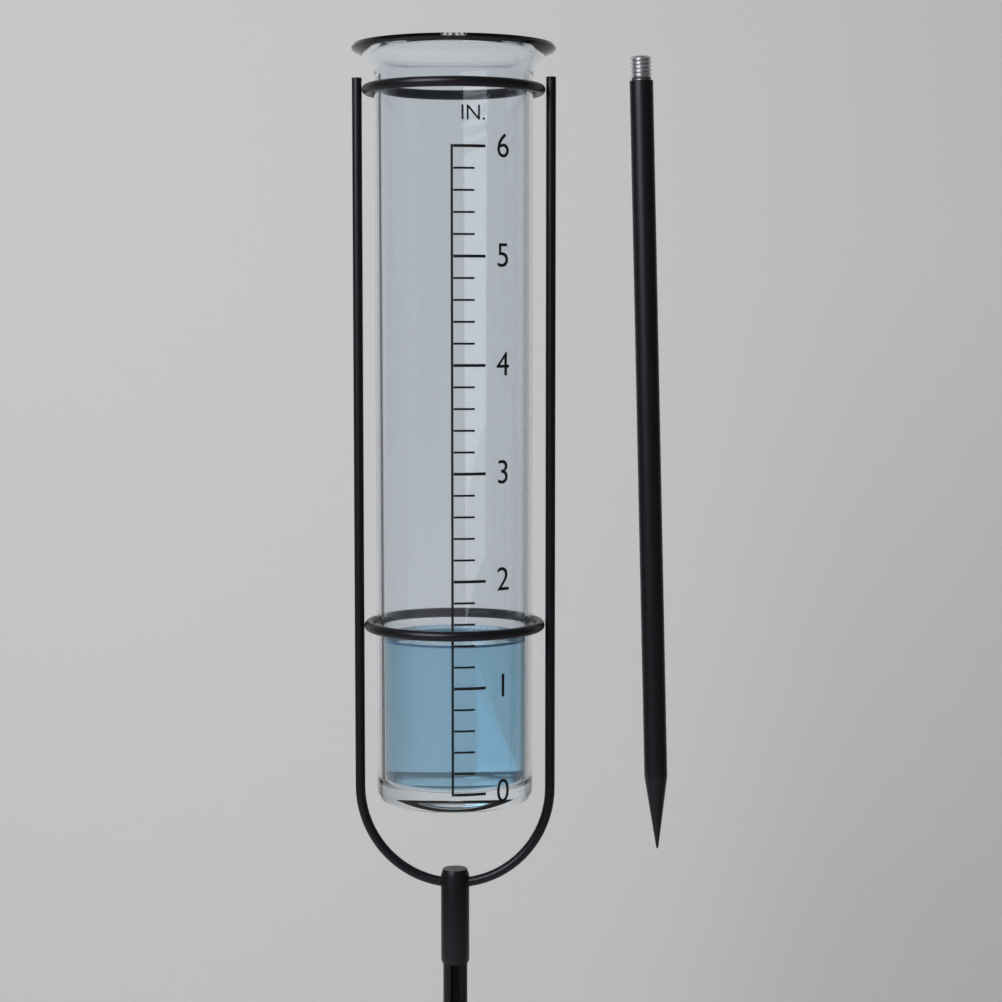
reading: 1.4 in
